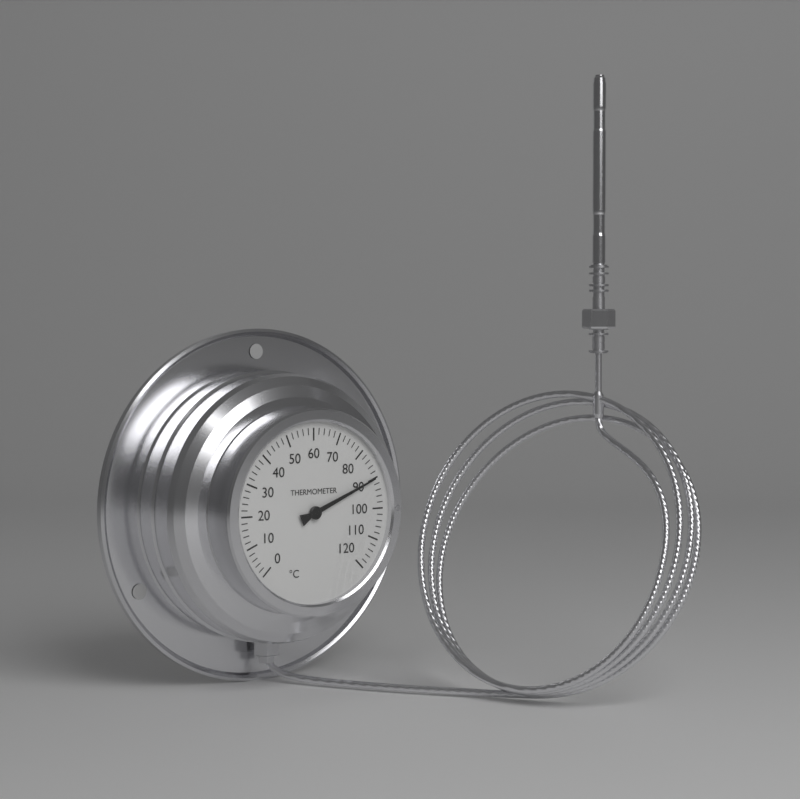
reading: 90 °C
